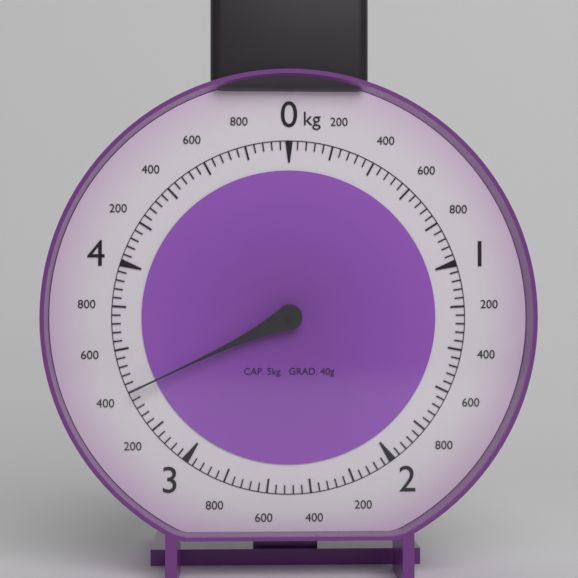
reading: 3.40 kg
